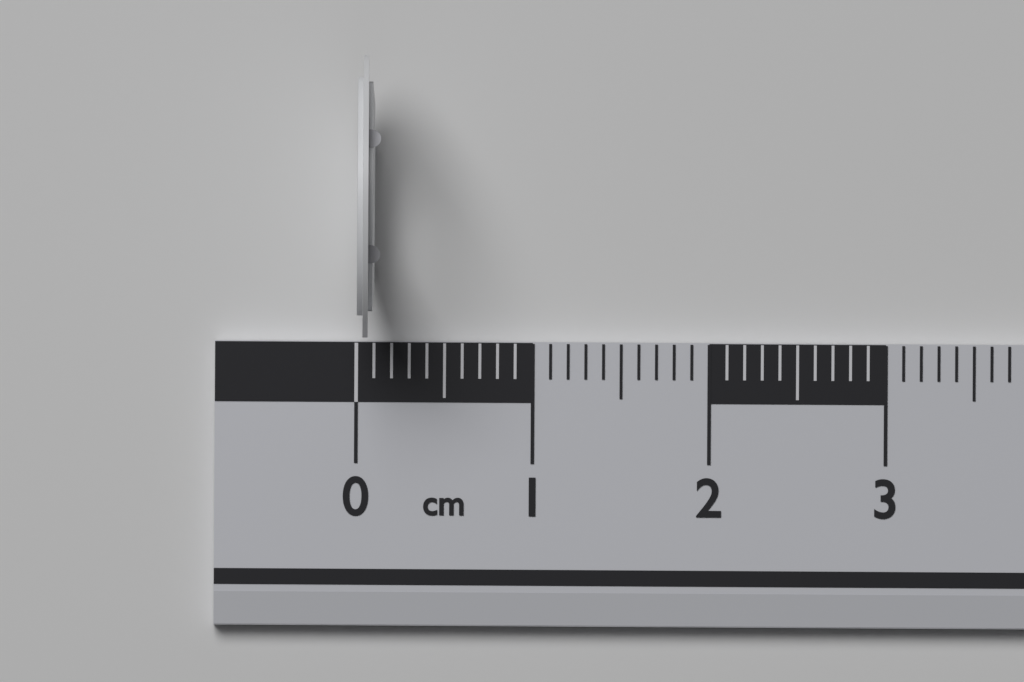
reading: 0.1 cm
